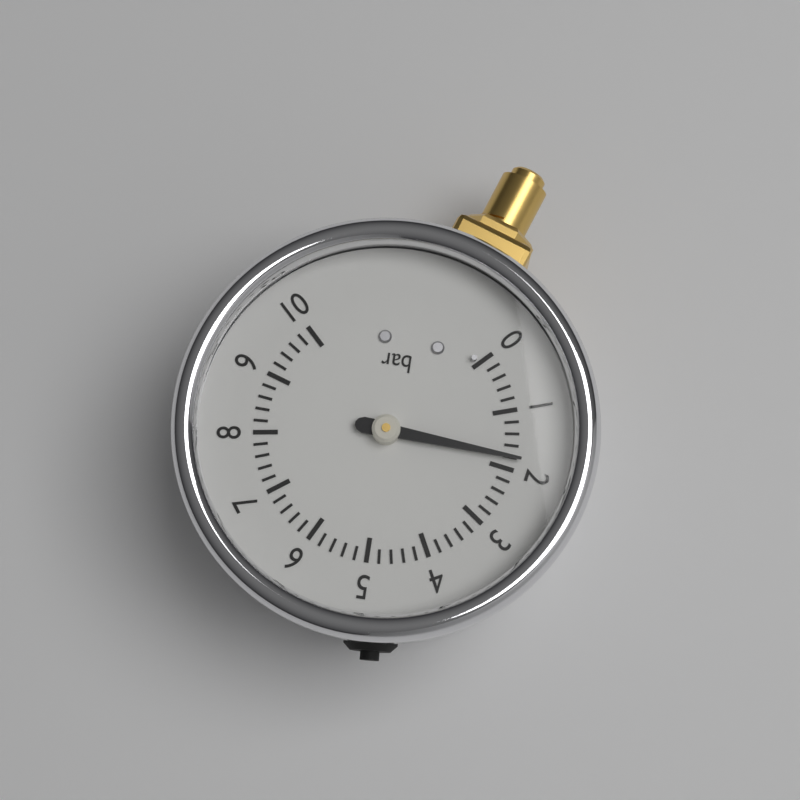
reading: 1.8 bar
